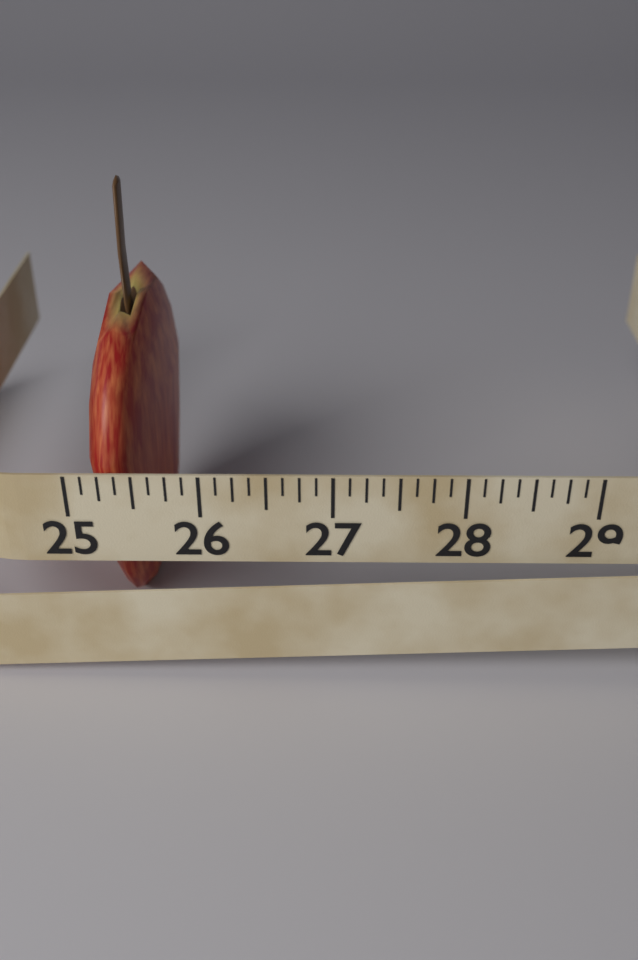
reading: 25.625 (no unit)
